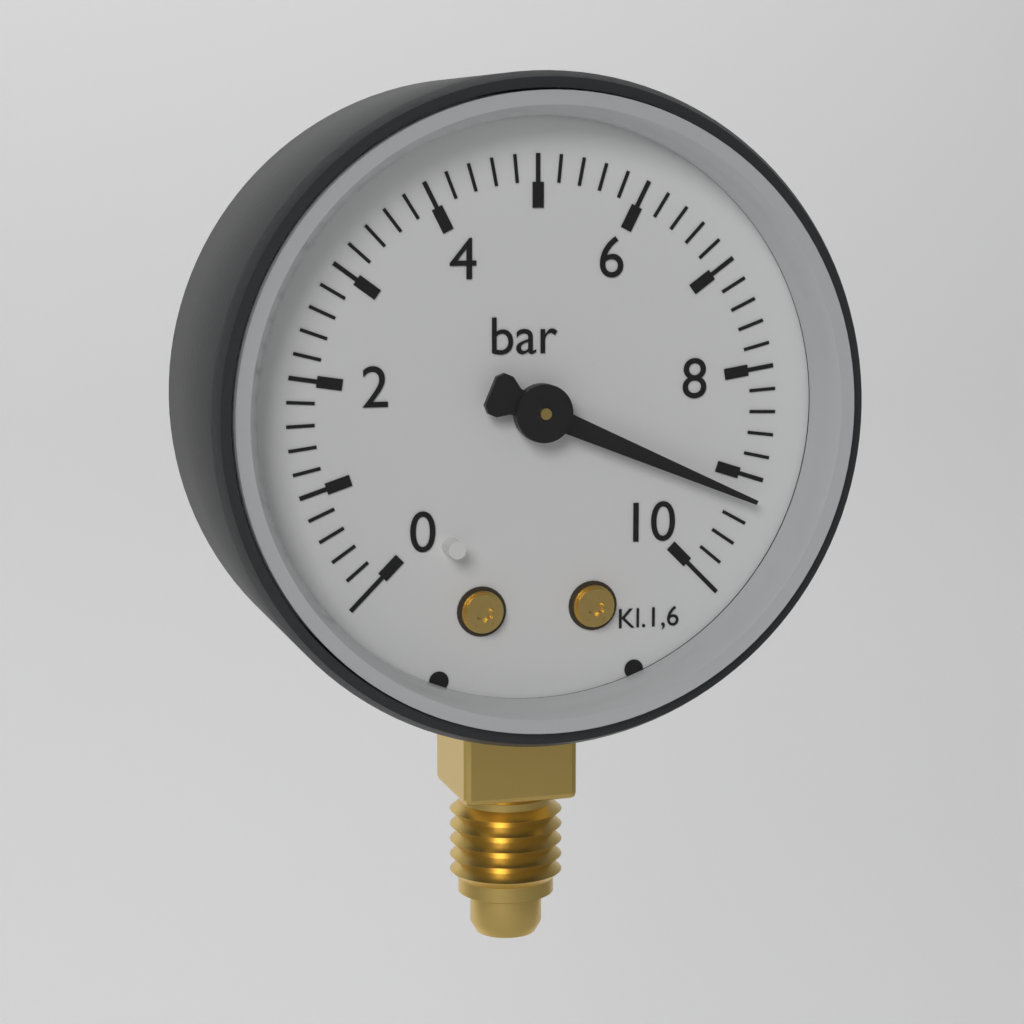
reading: 9.2 bar
